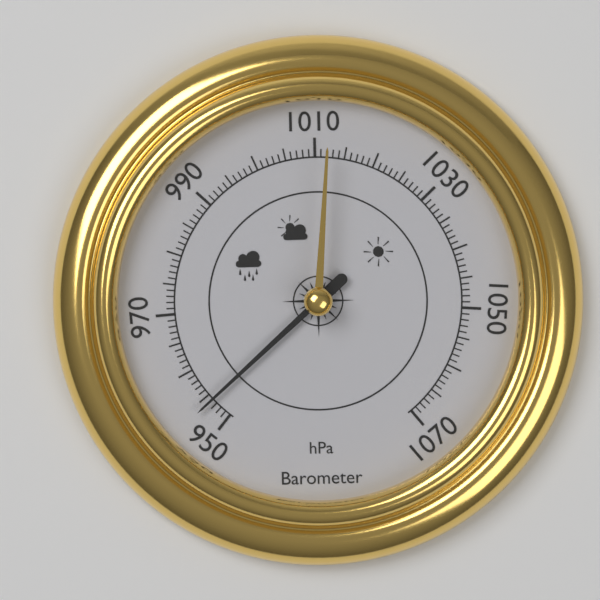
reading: 954 hPa
